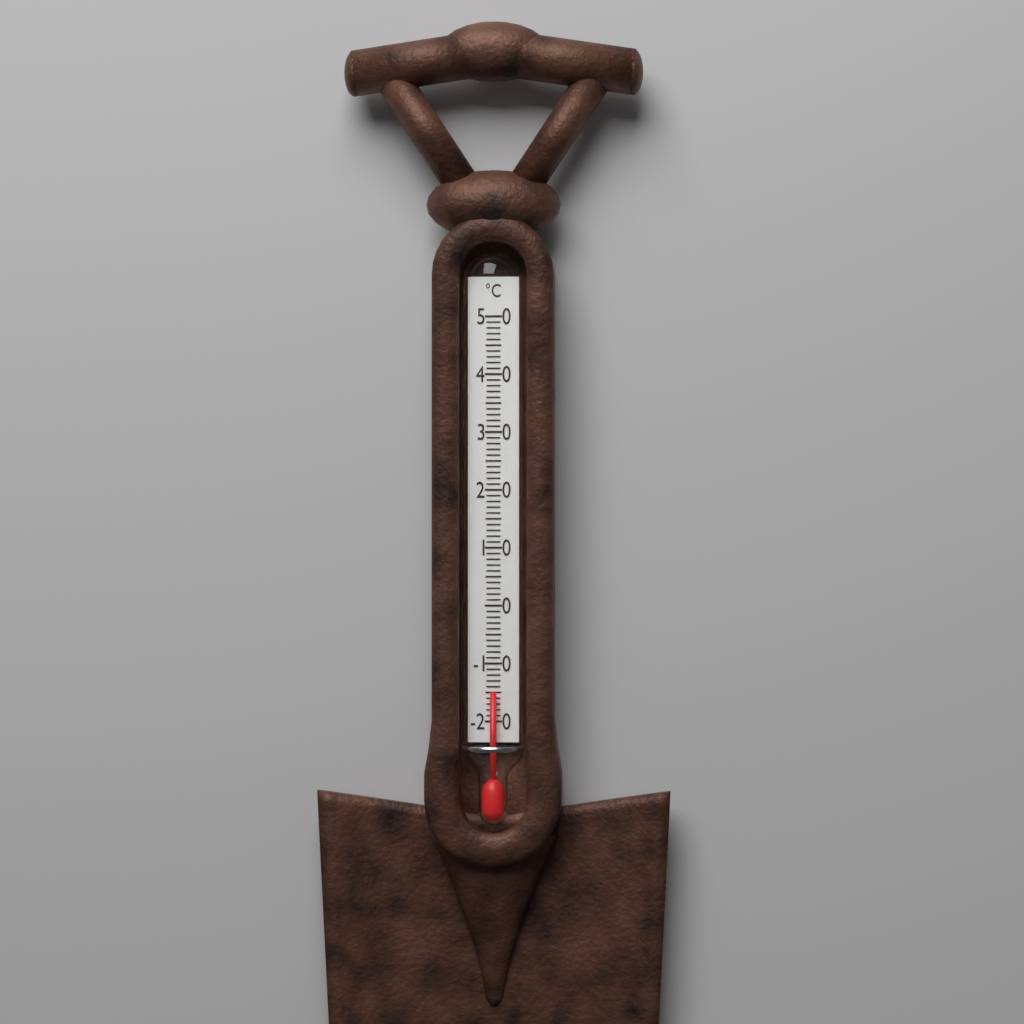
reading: -15 °C
